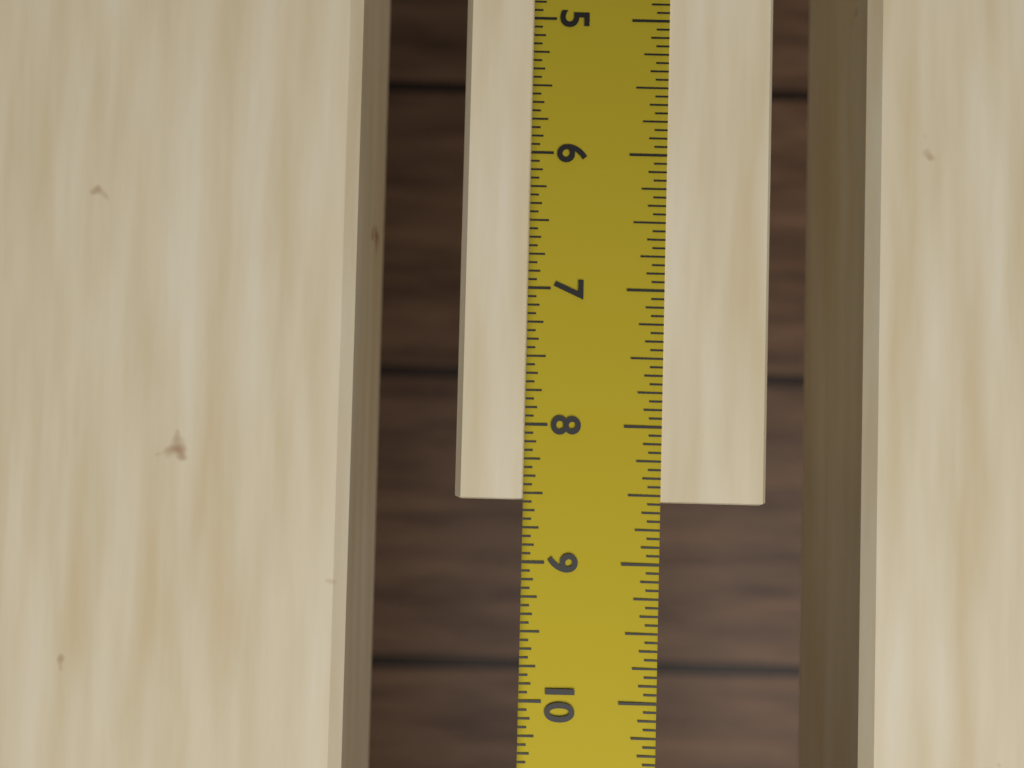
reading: 8.5625 in
